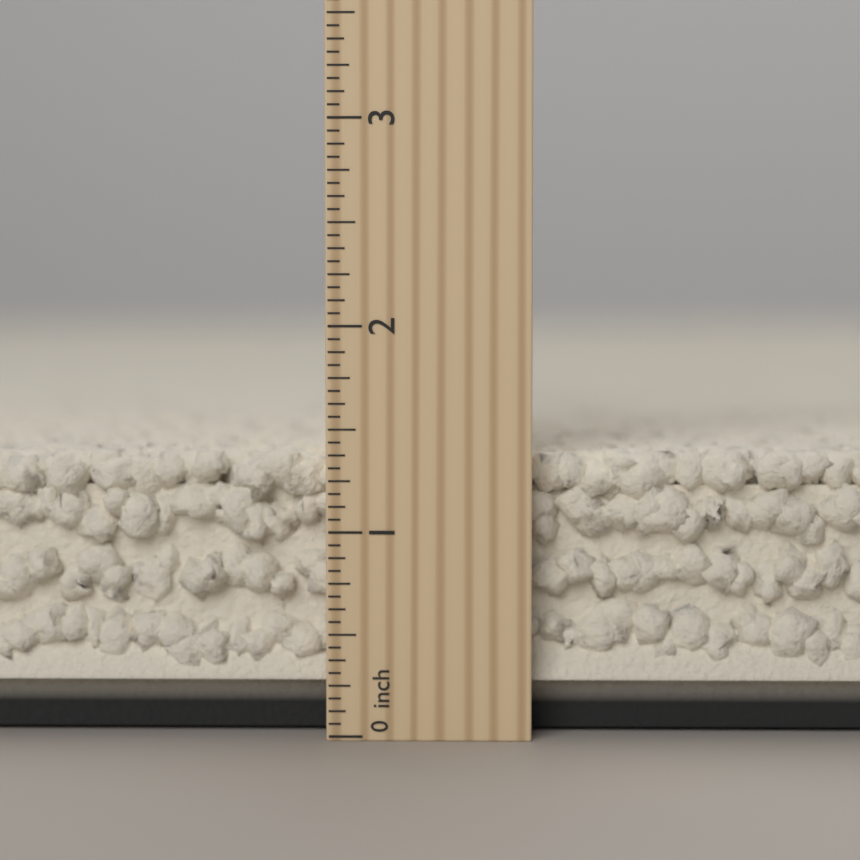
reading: 1.3750 inch
